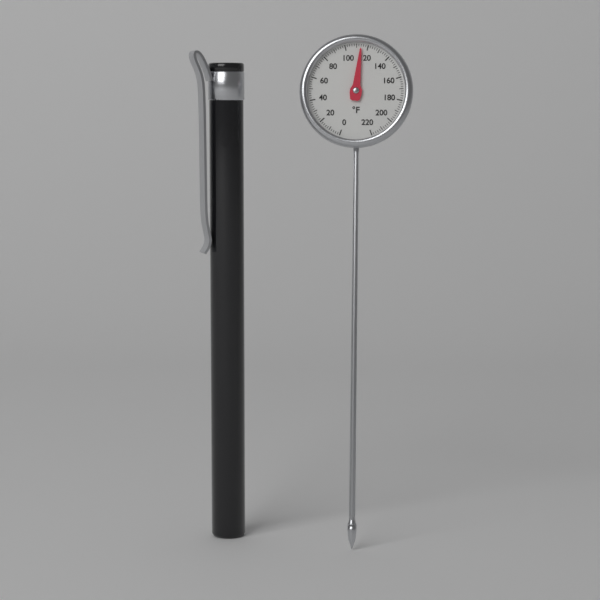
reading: 114 °F
